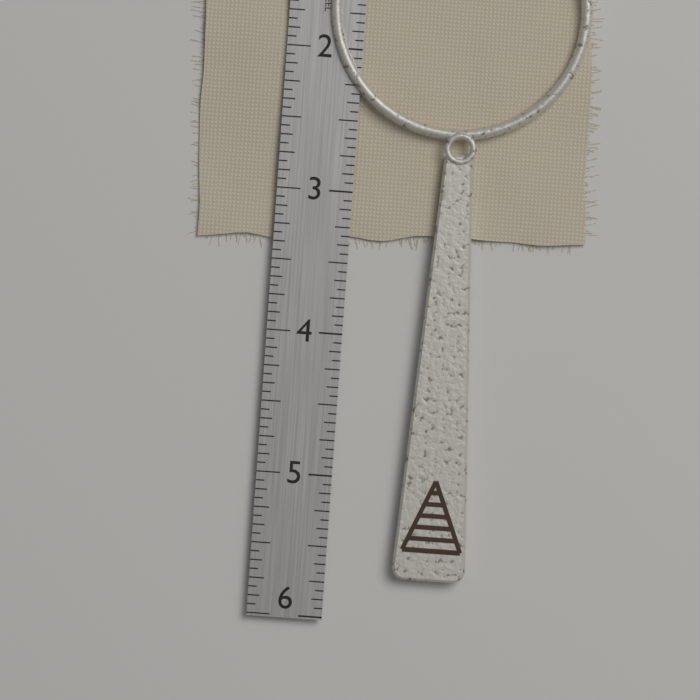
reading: 5.6875 in
